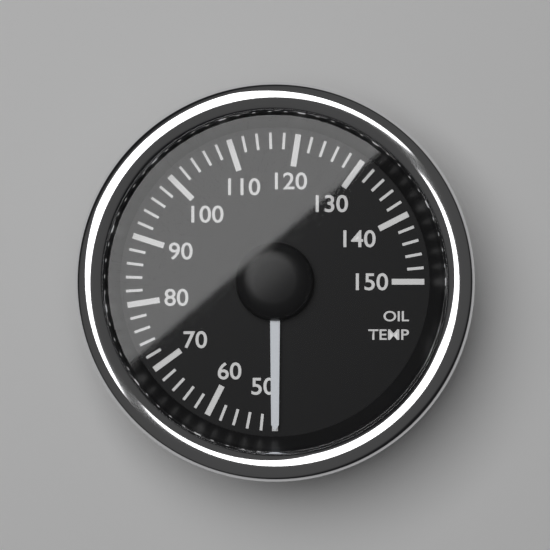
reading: 50 (no unit)
